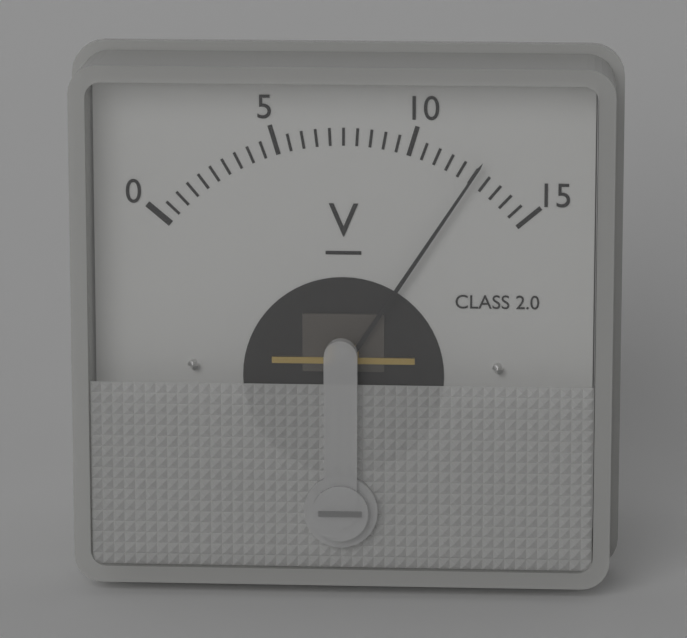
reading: 12.5 V
